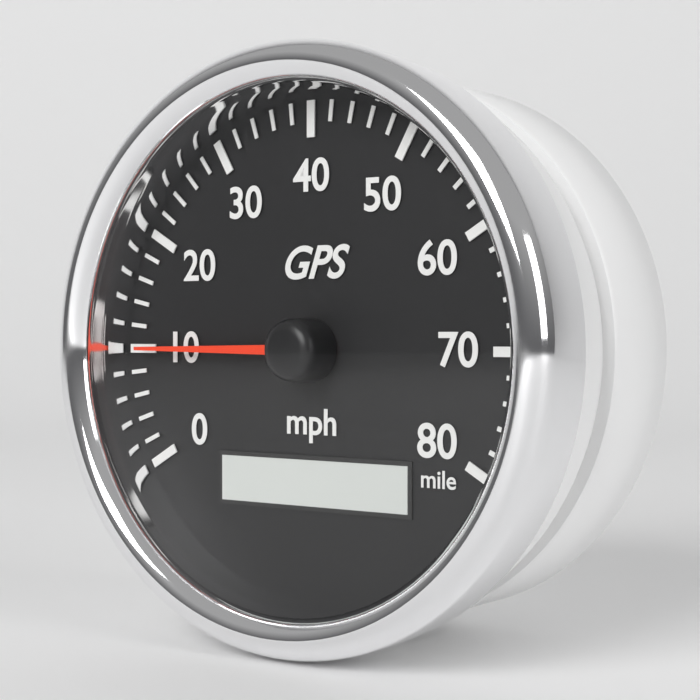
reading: 10 mph
